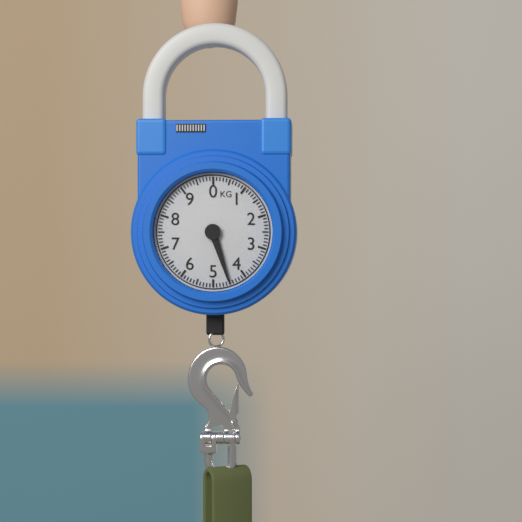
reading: 4.5 kg
